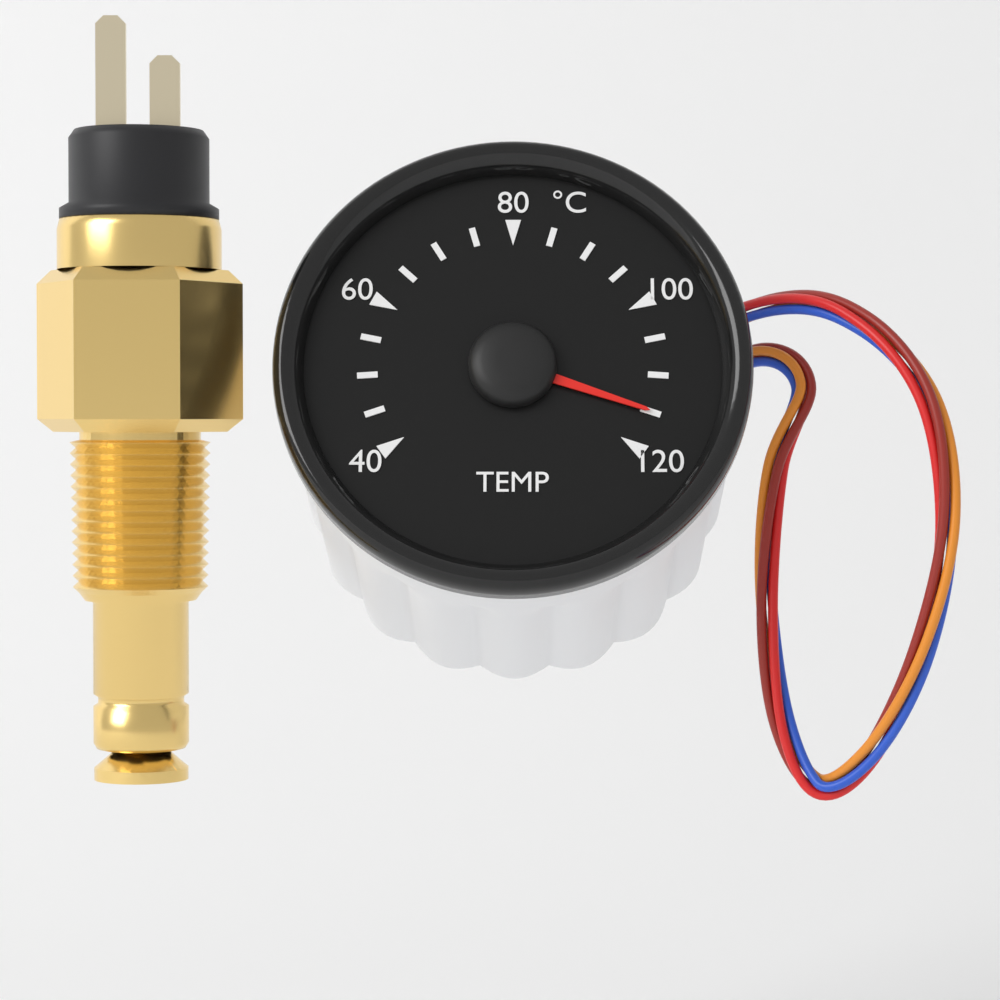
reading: 115 °C
